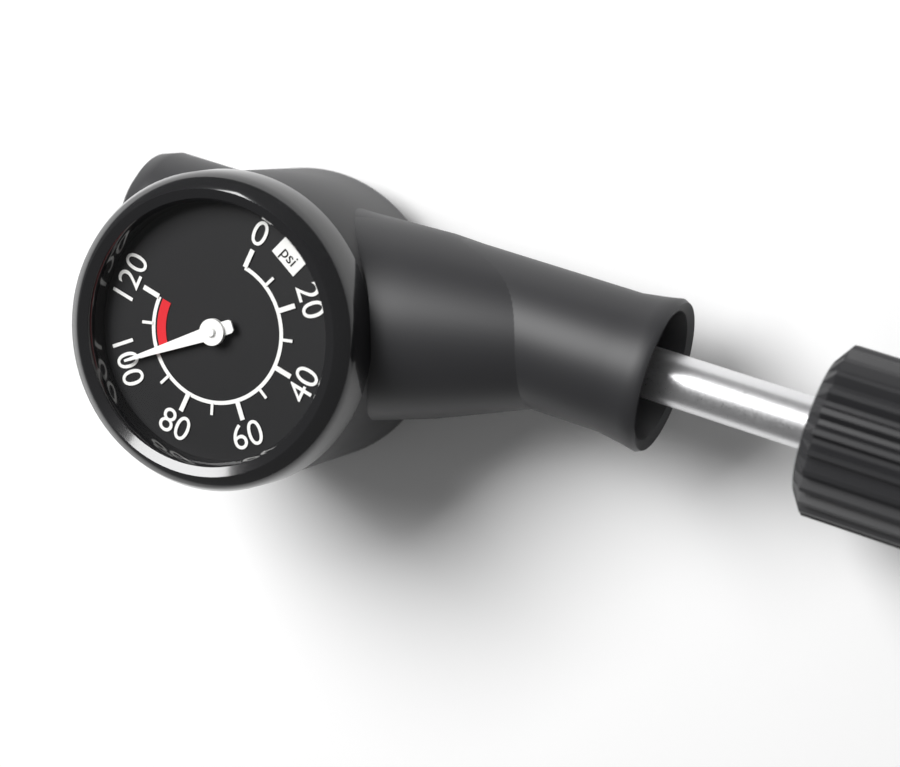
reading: 100 psi
